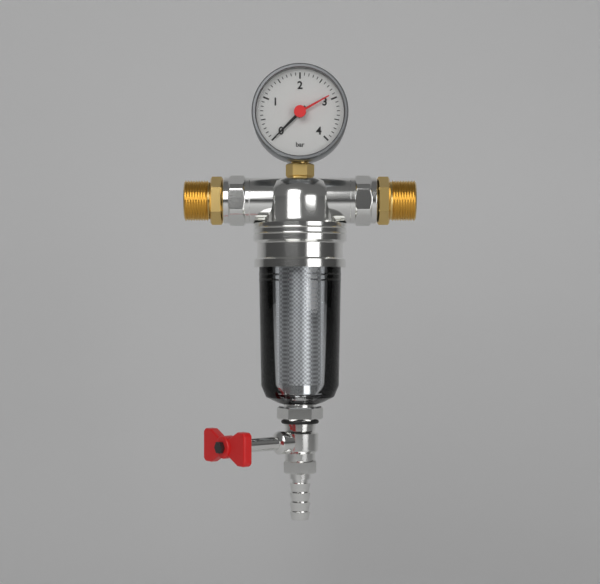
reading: 0.0 bar
